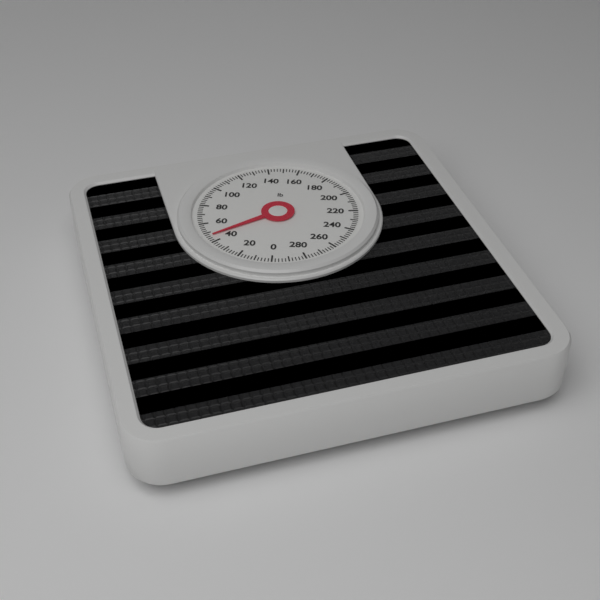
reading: 46 lb
